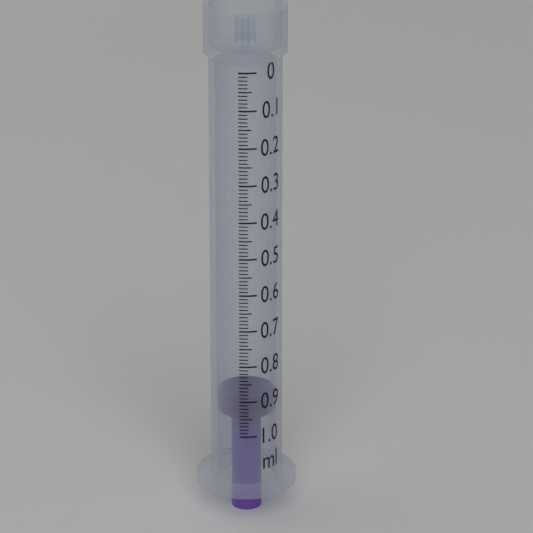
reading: 0.90 ml
